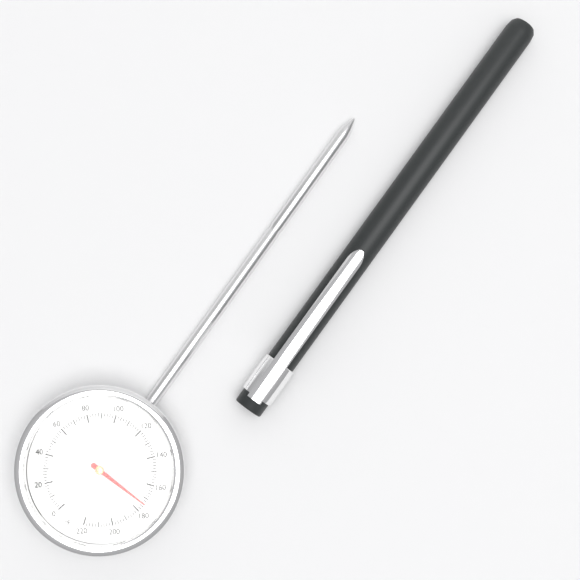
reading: 174 °F
